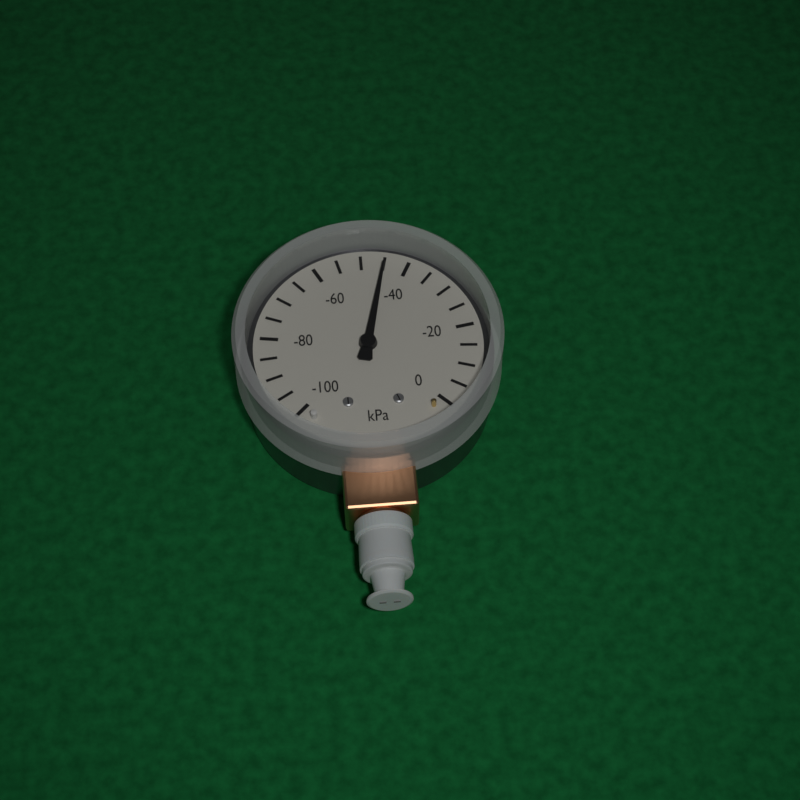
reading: -45 kPa
